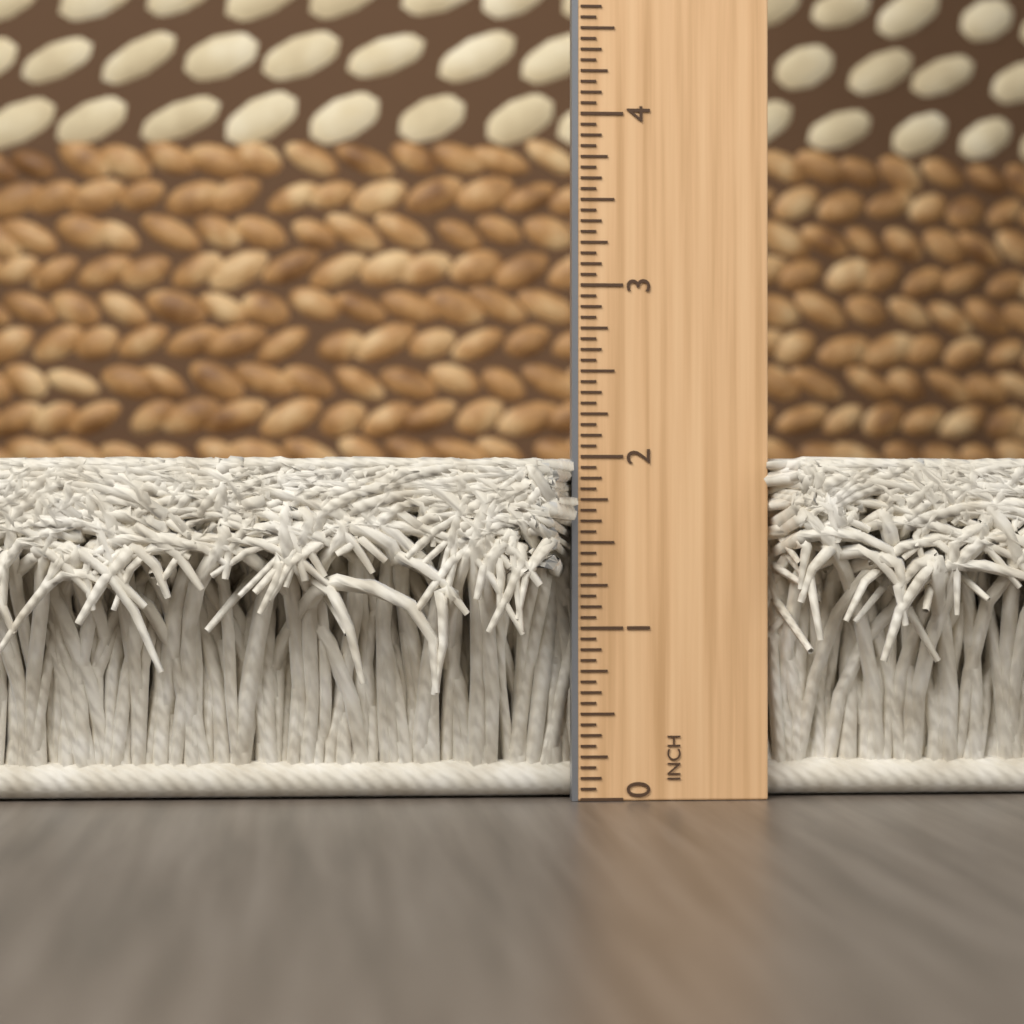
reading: 2.0000 in
